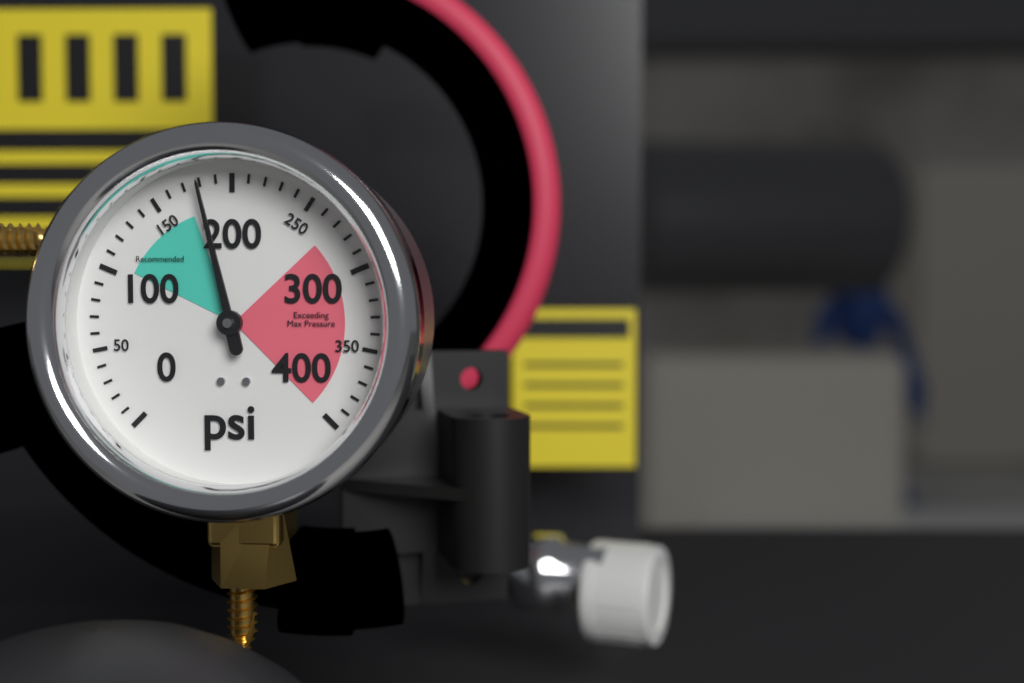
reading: 180 psi
